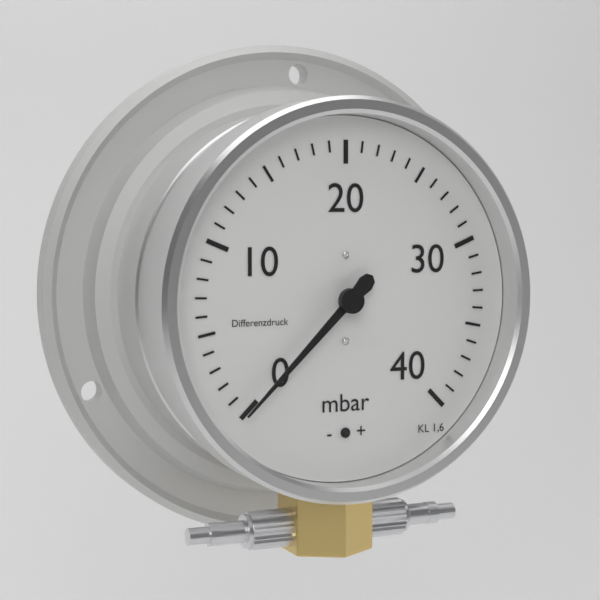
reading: 0 mbar
